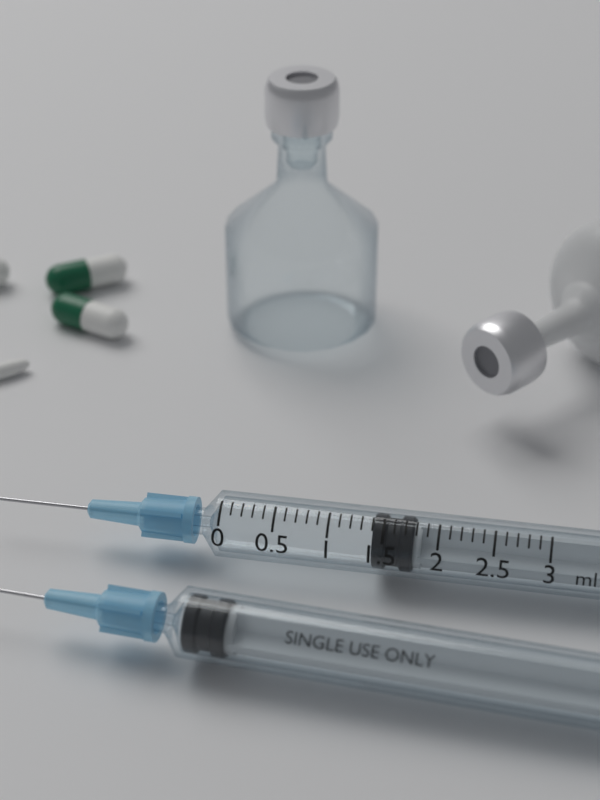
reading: 1.4 ml
